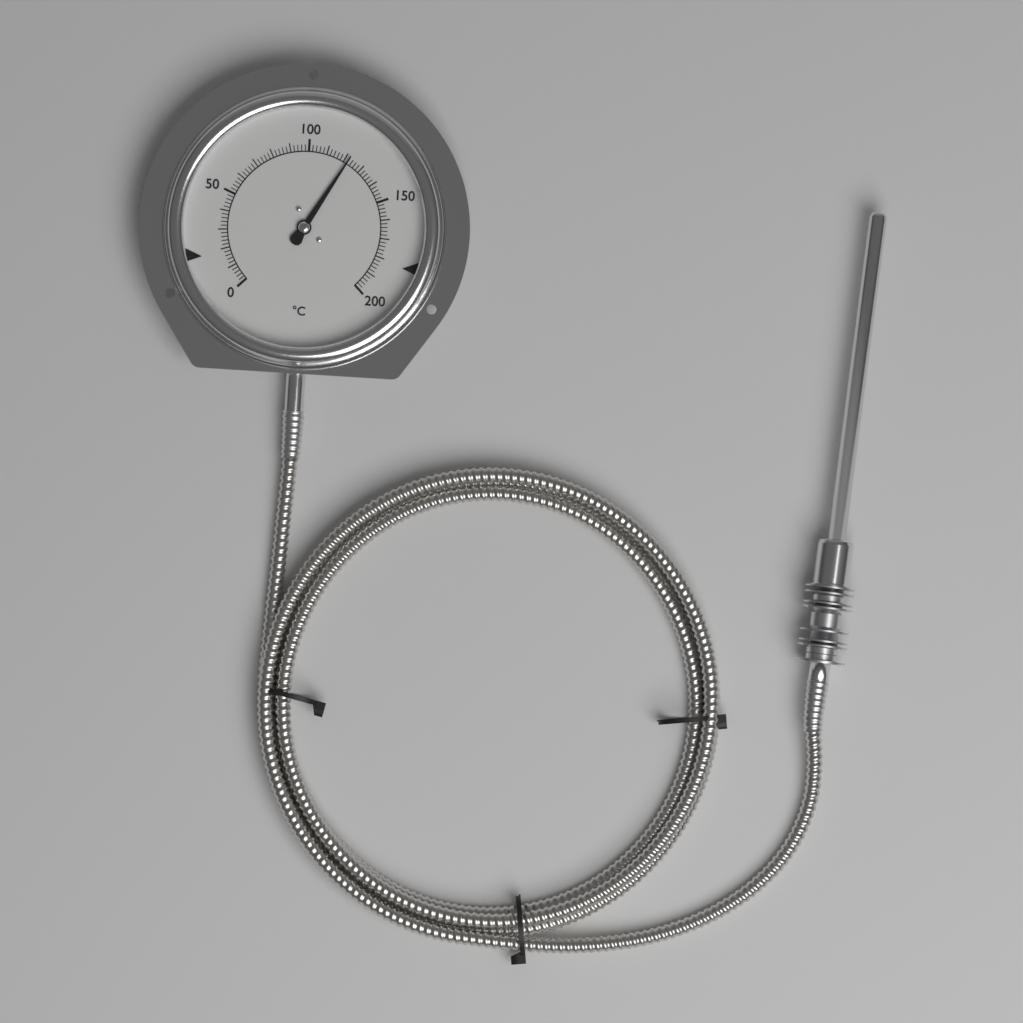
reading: 122 °C
